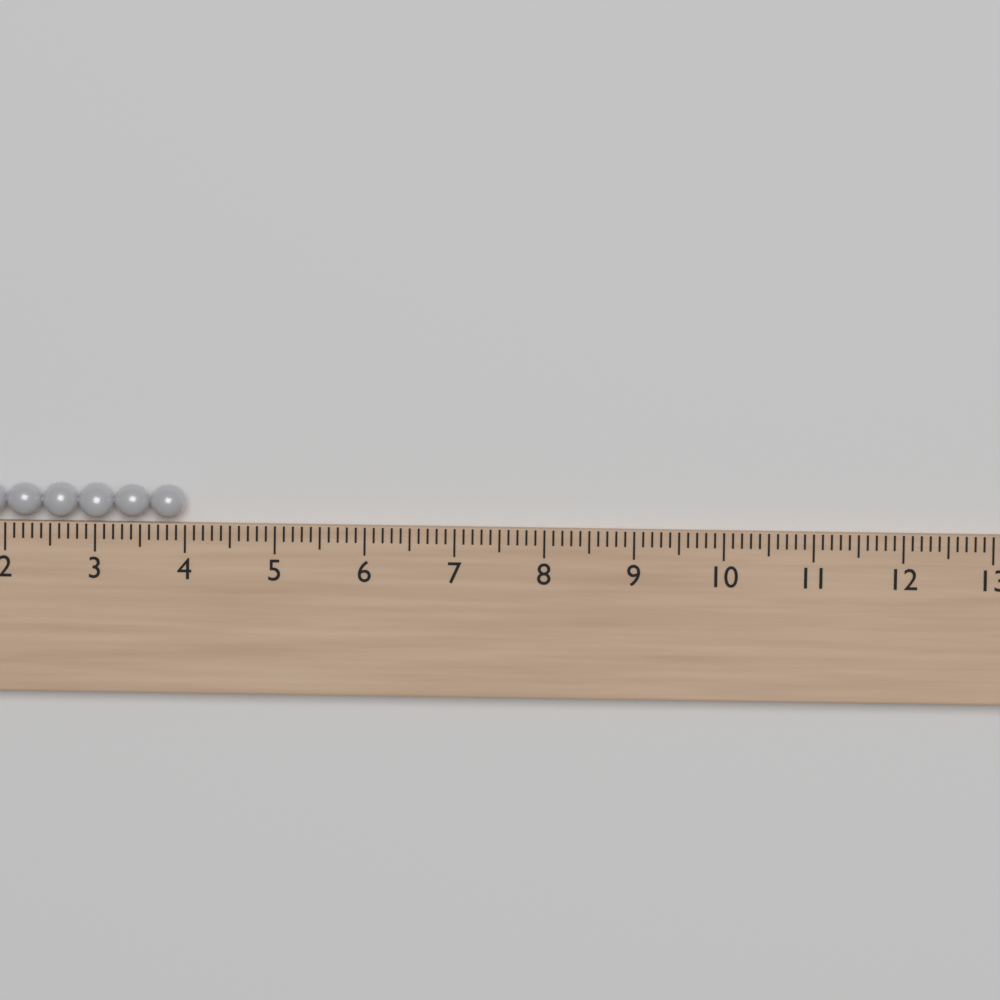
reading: 4.0 (no unit)
